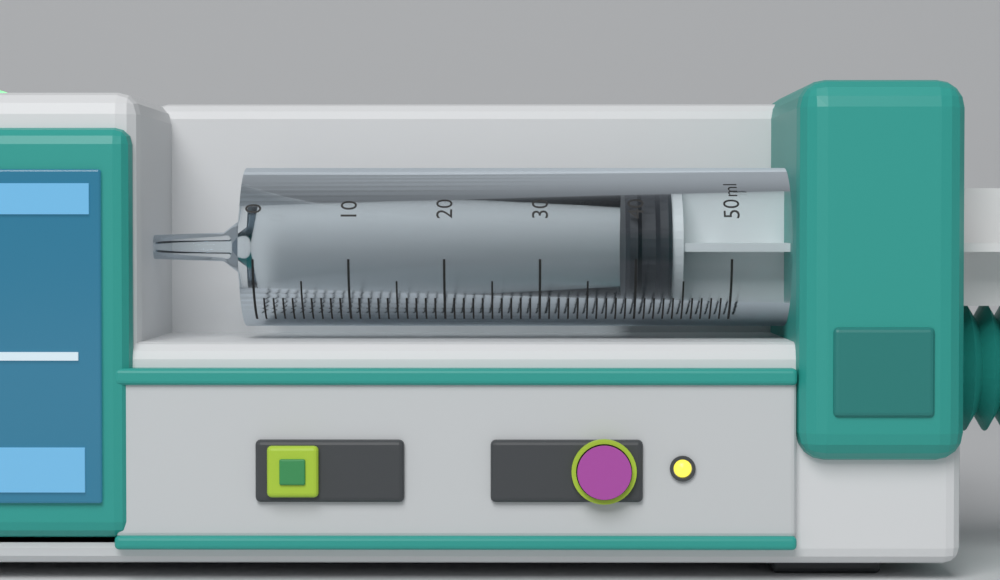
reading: 39 ml
